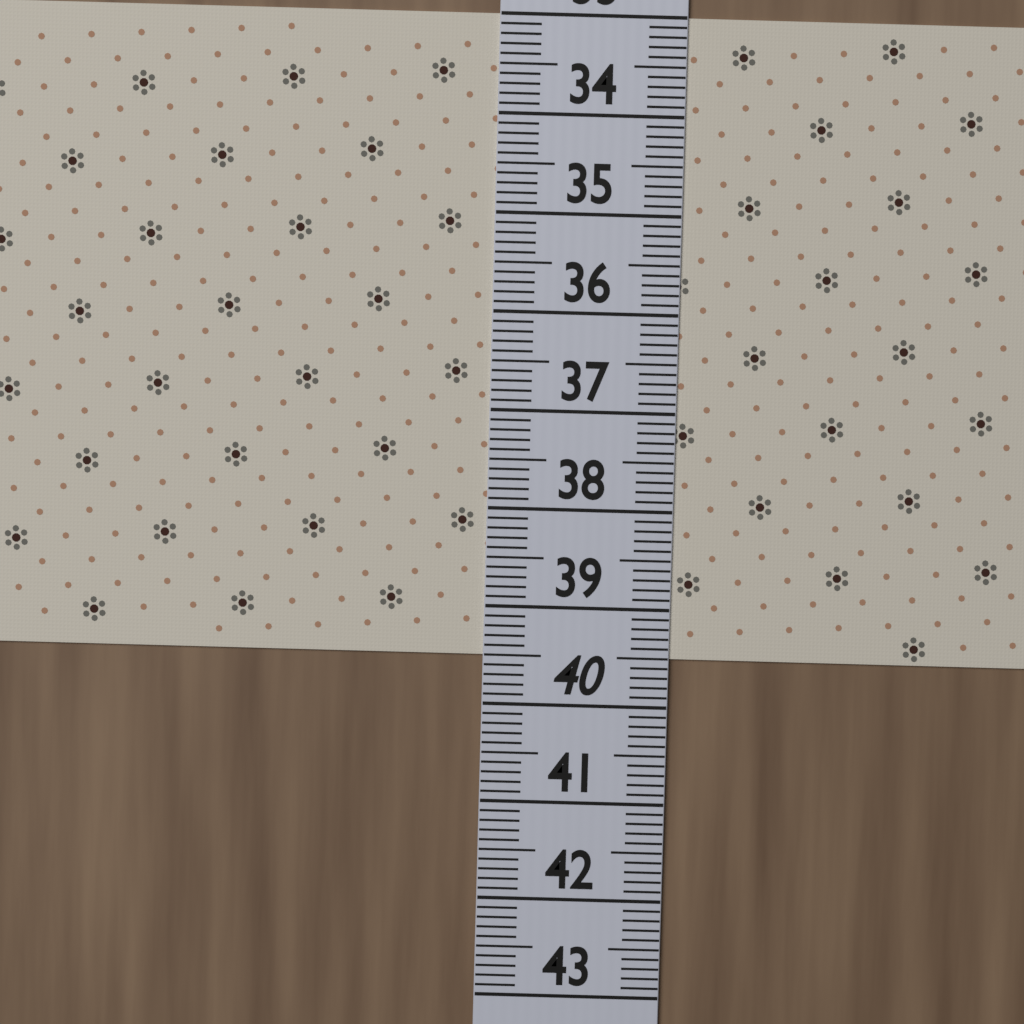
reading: 39.5 (no unit)
